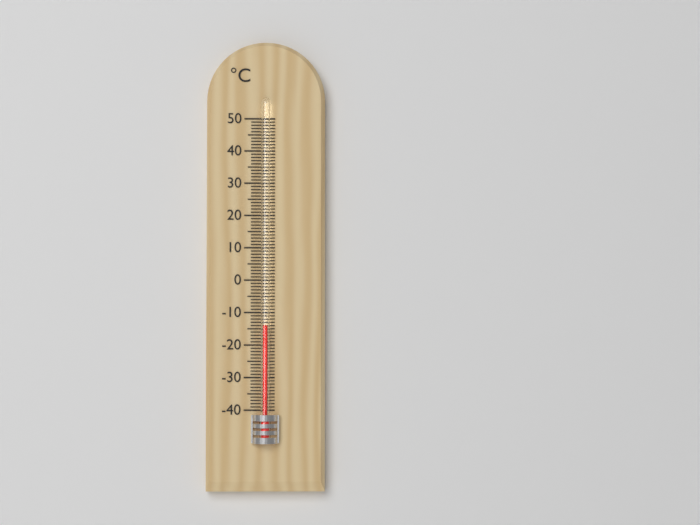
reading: -14 °C
